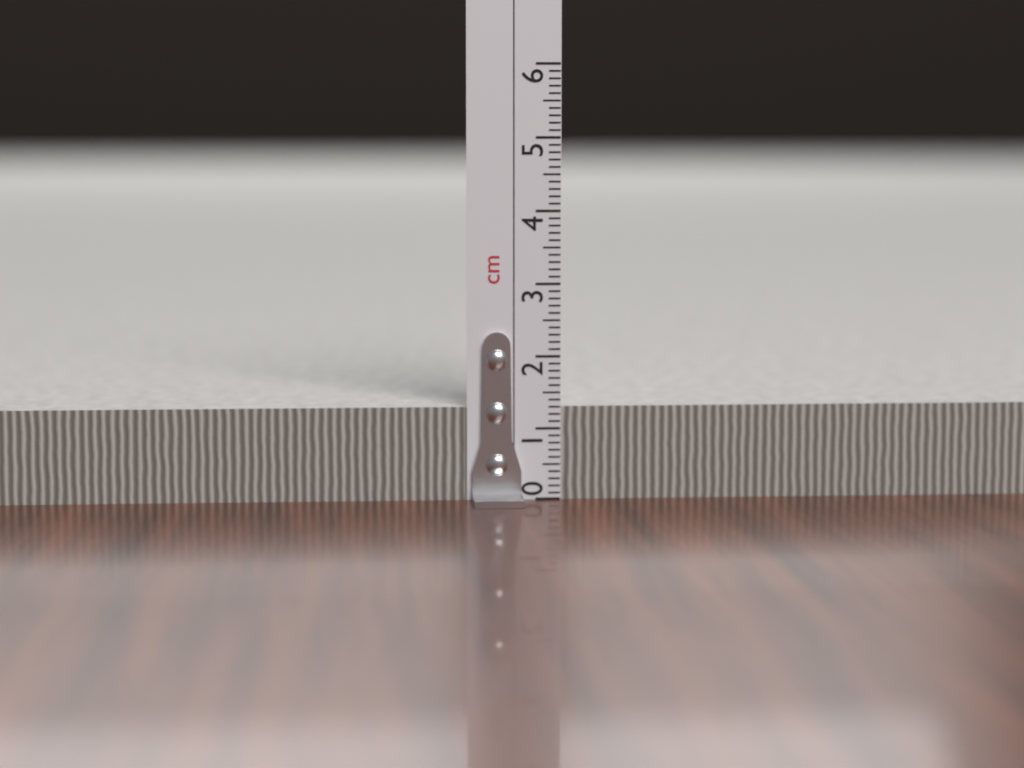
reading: 1.3 cm
